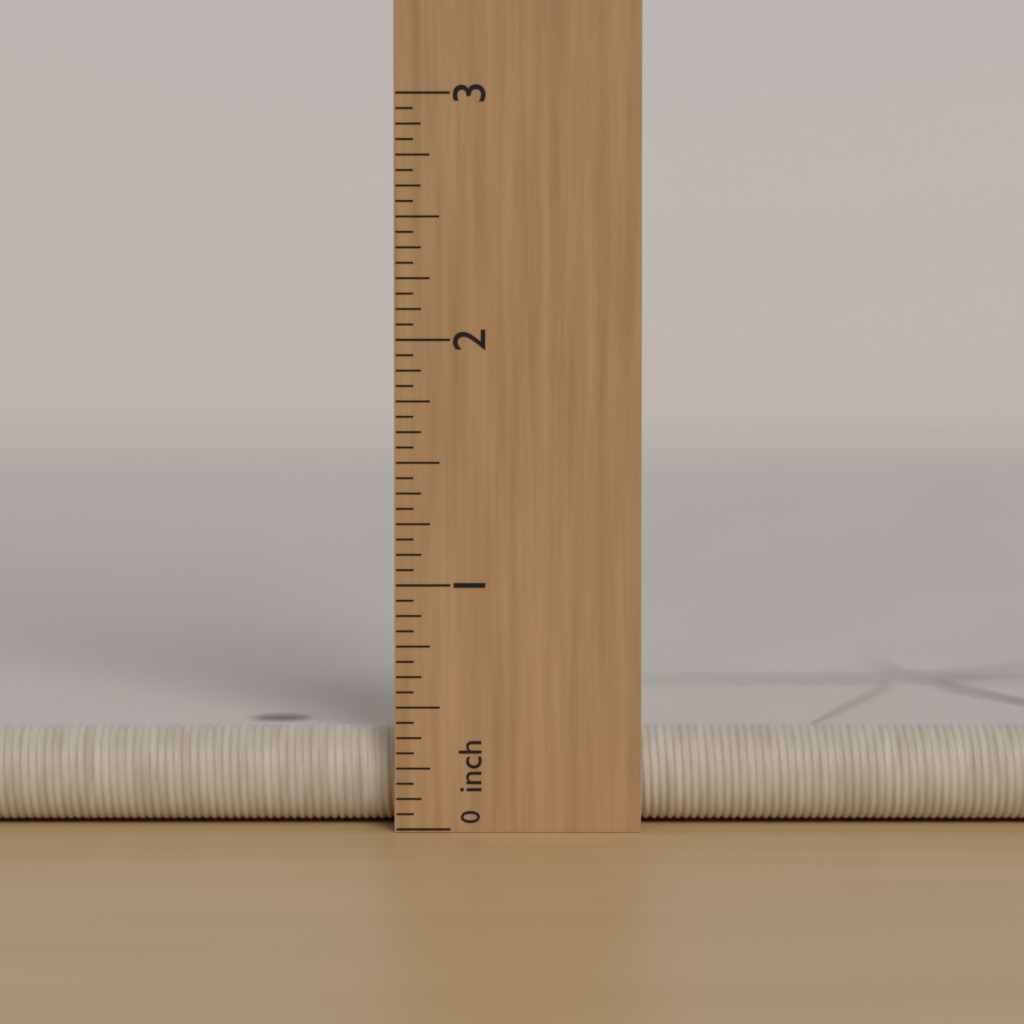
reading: 0.4000 inch
